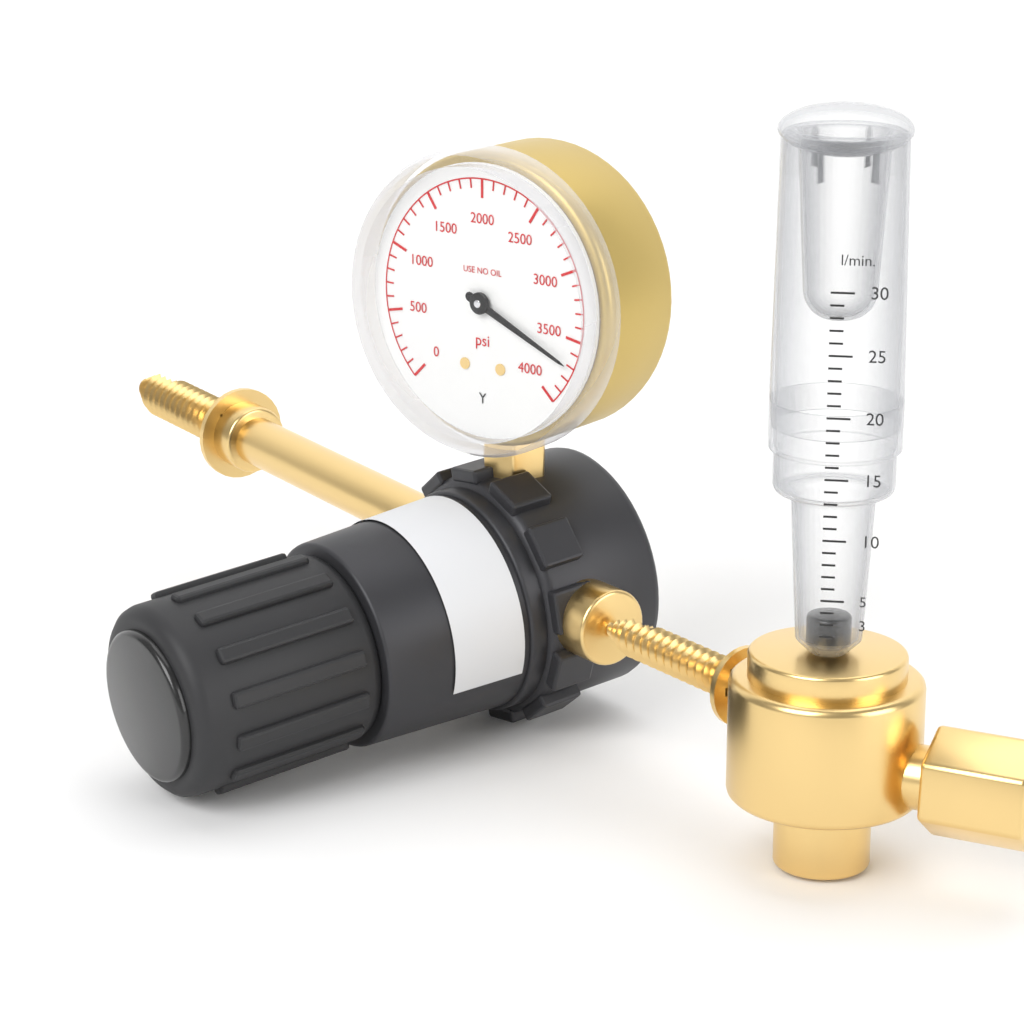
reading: 3700 psi
